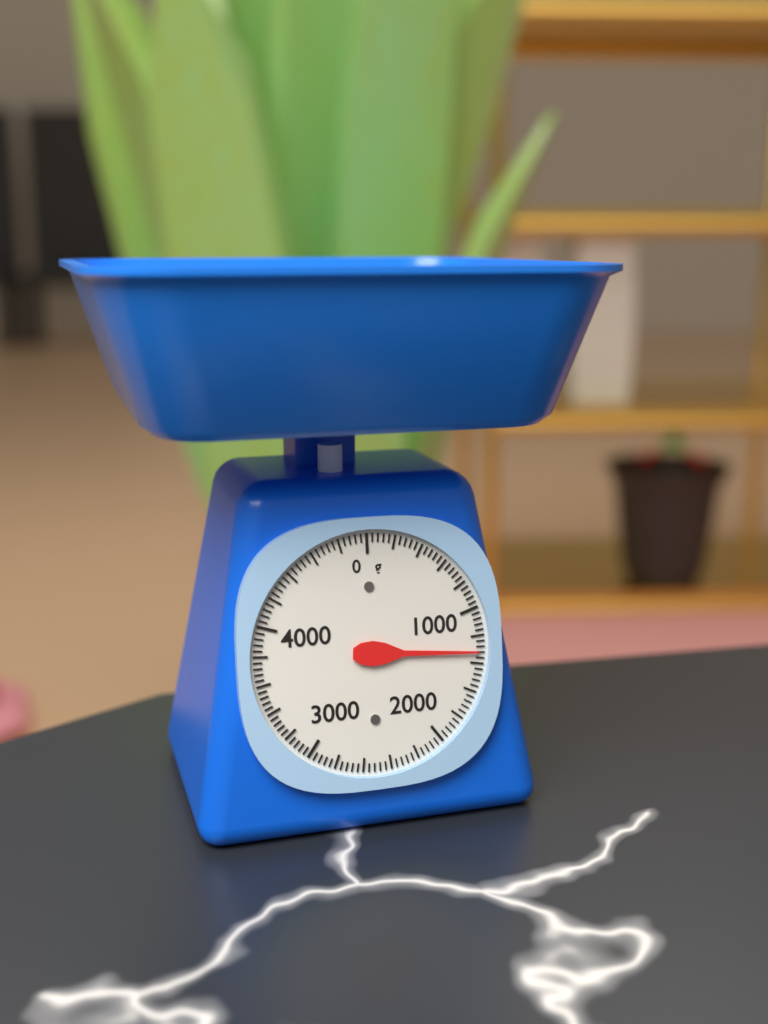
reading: 1320 g
